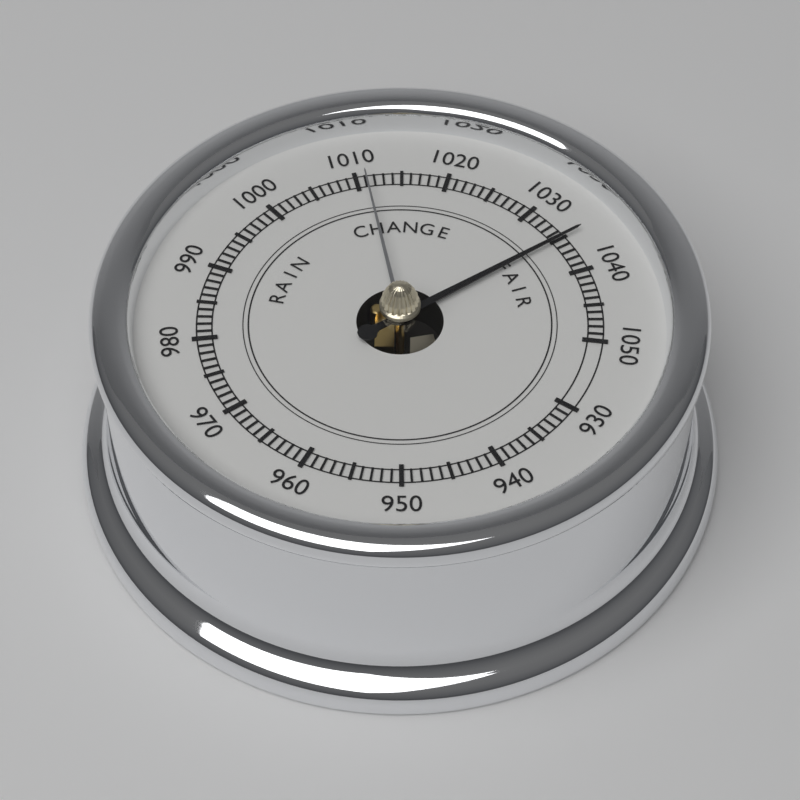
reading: 1035 (no unit)
